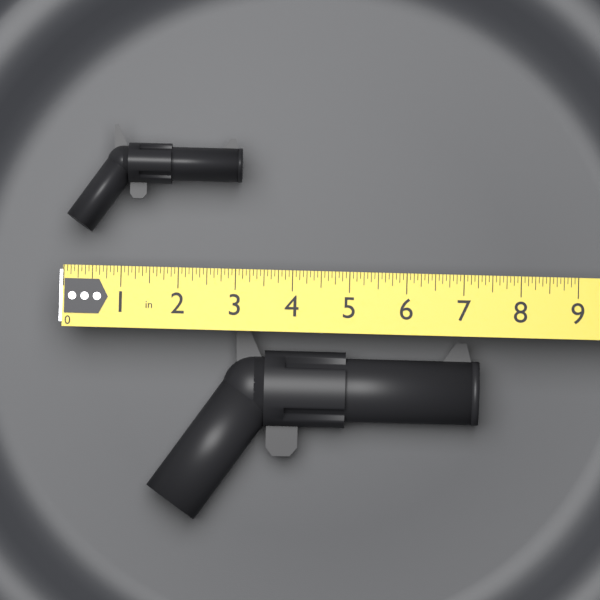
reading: 3.0625 in
